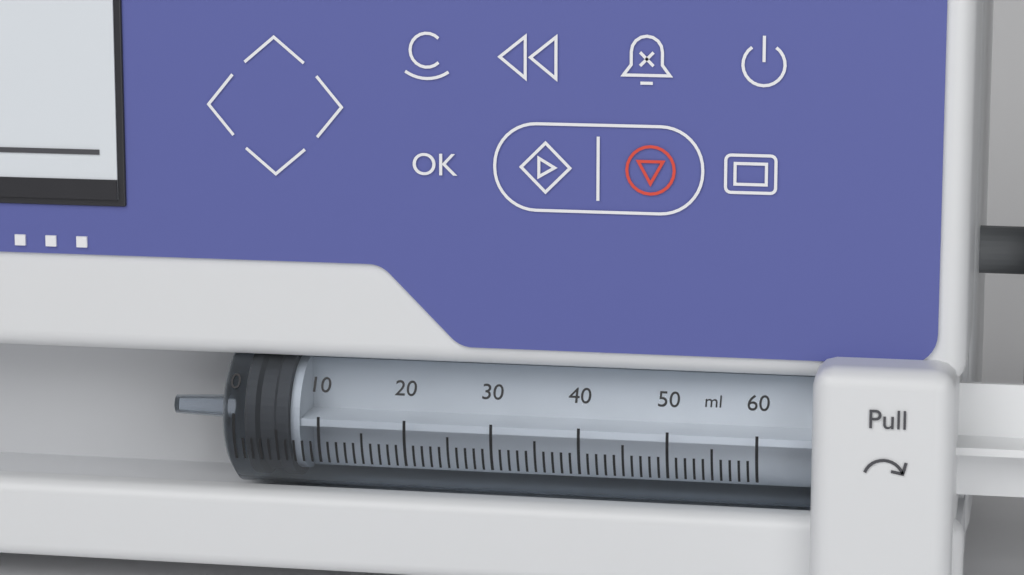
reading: 1 ml
